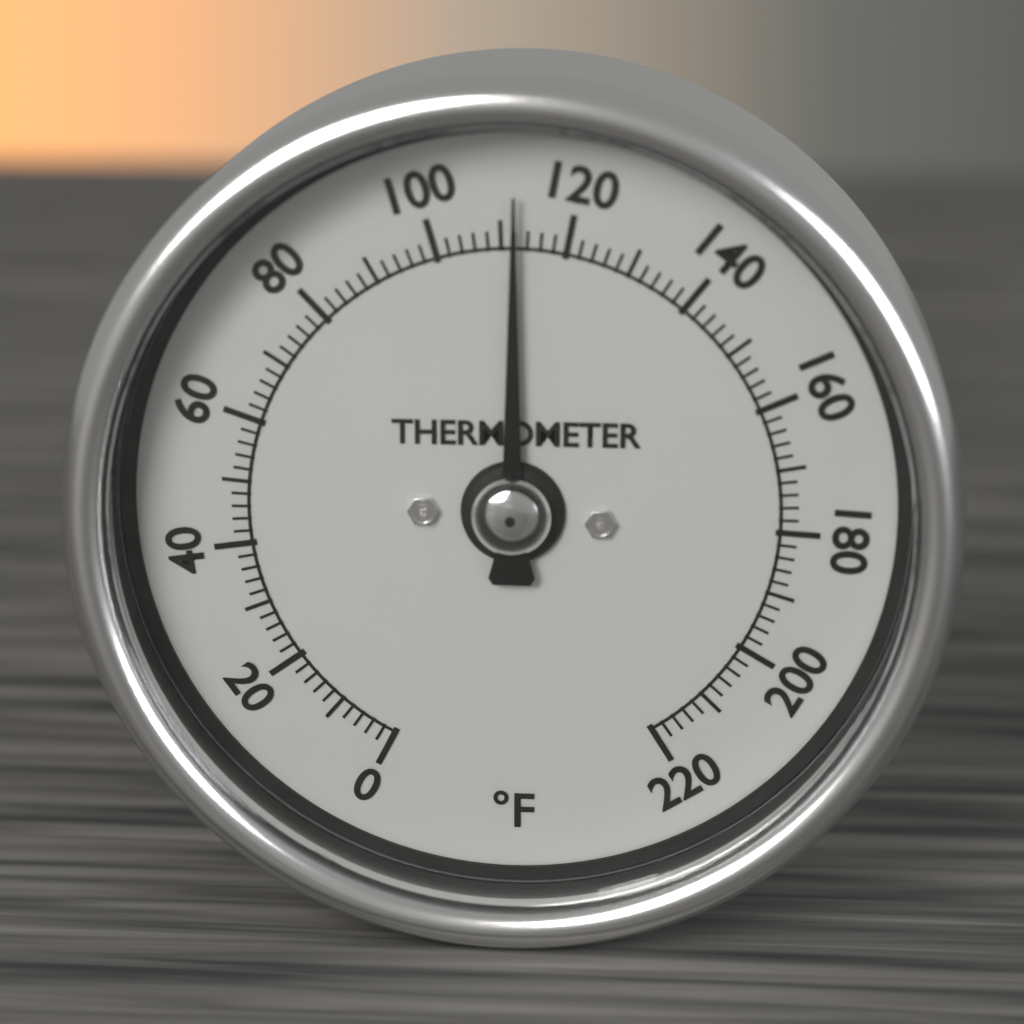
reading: 112 °F
